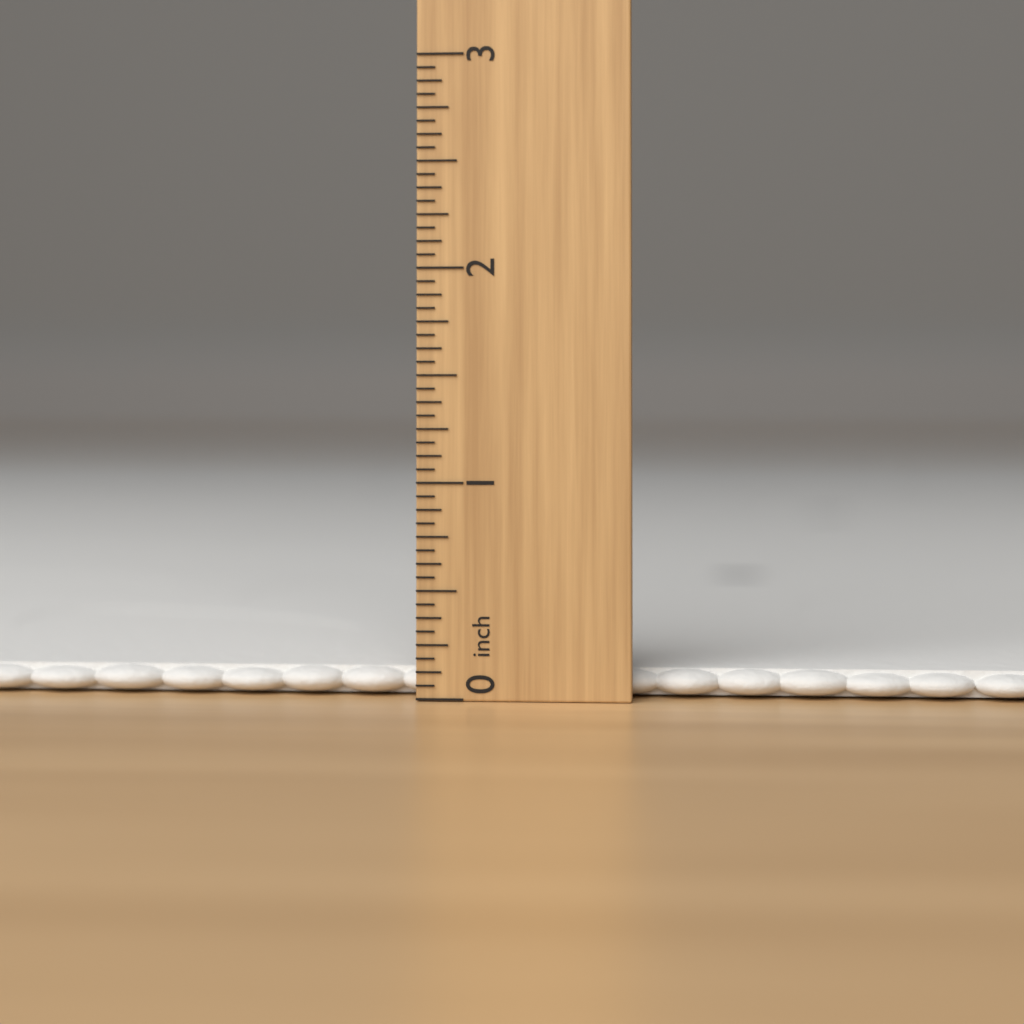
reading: 0.1250 inch
